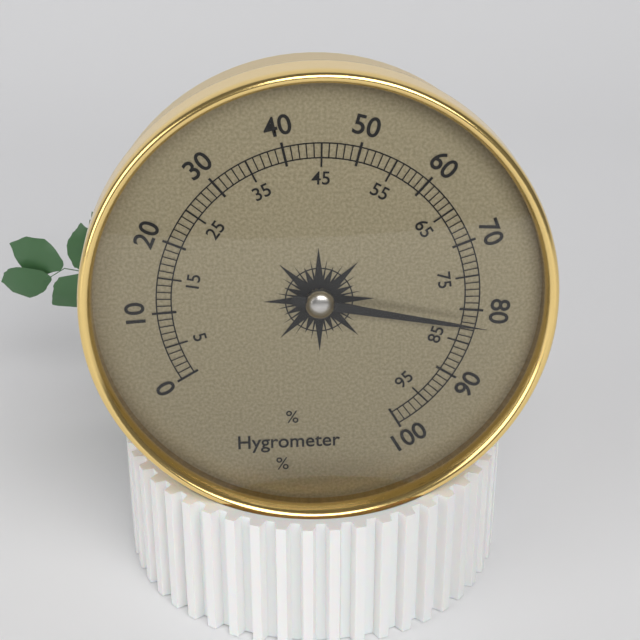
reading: 82 %
